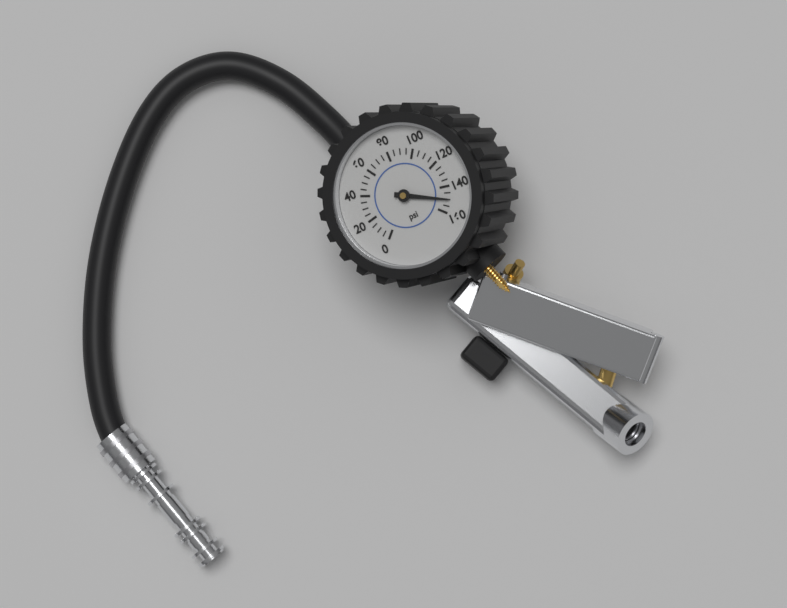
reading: 150 psi
